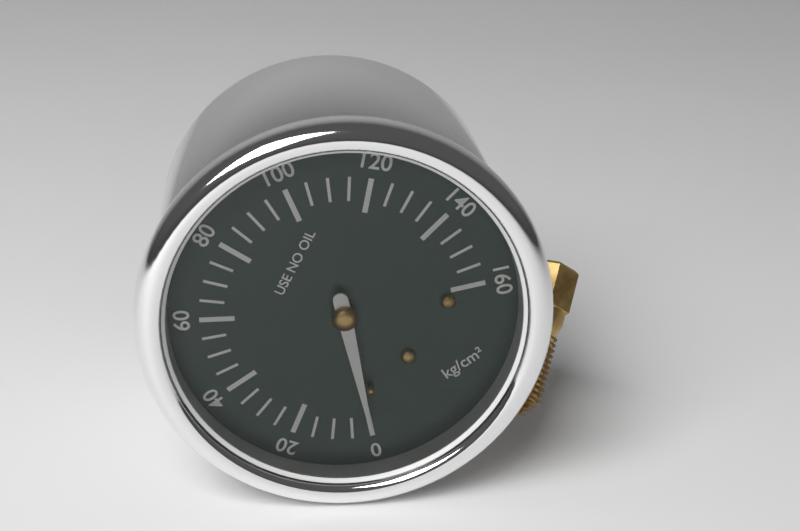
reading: 0 kg/cm²
